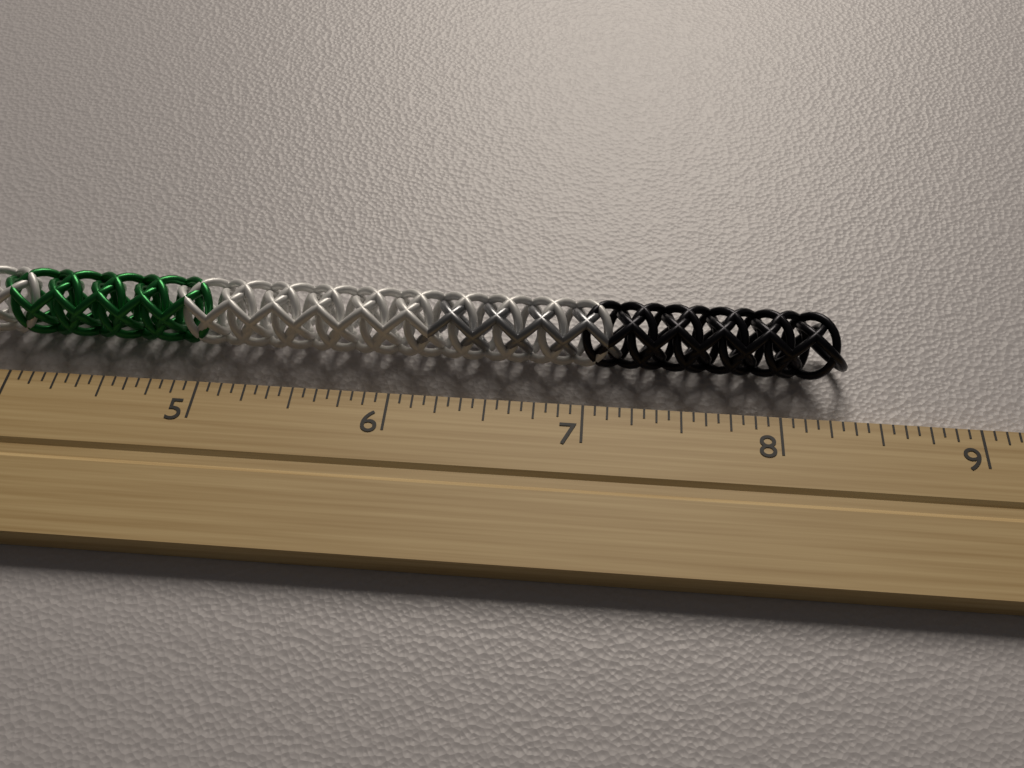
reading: 8.3750 inch
